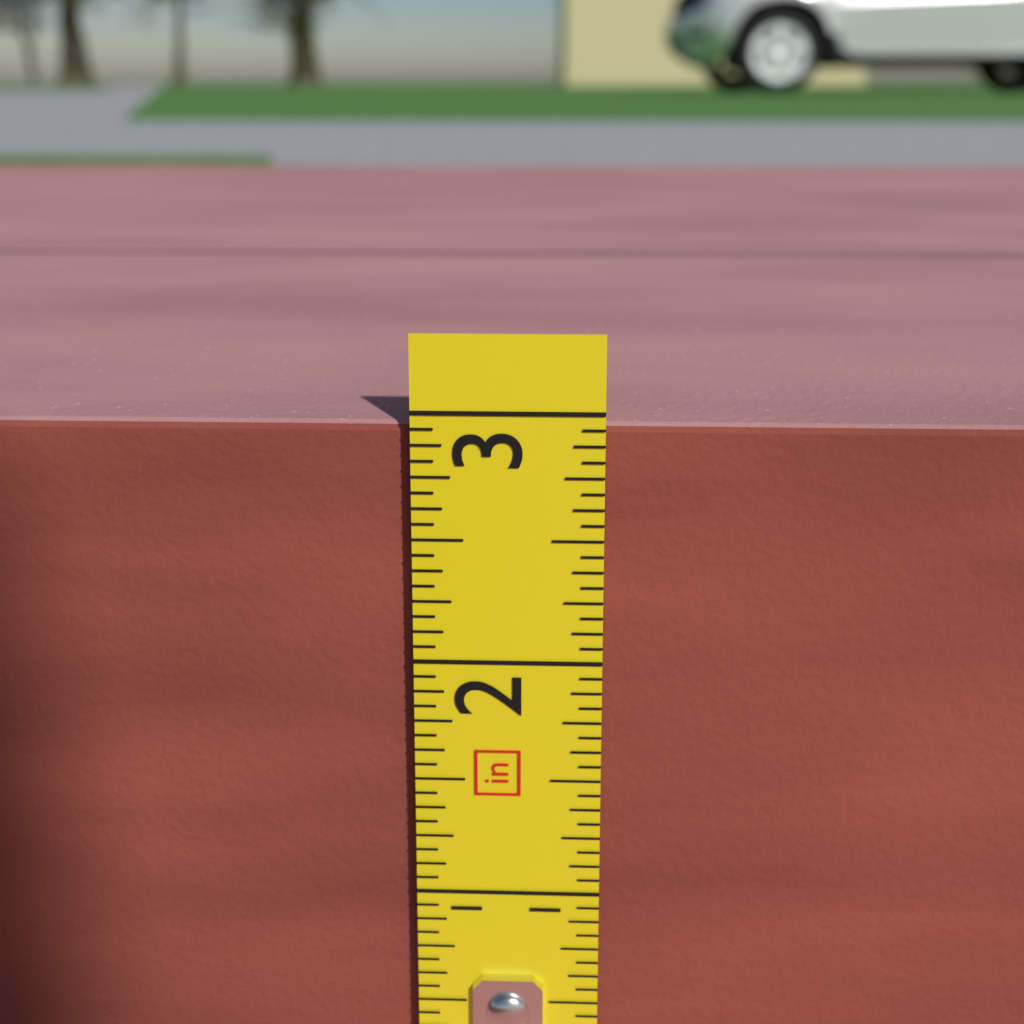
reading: 2.9375 in
